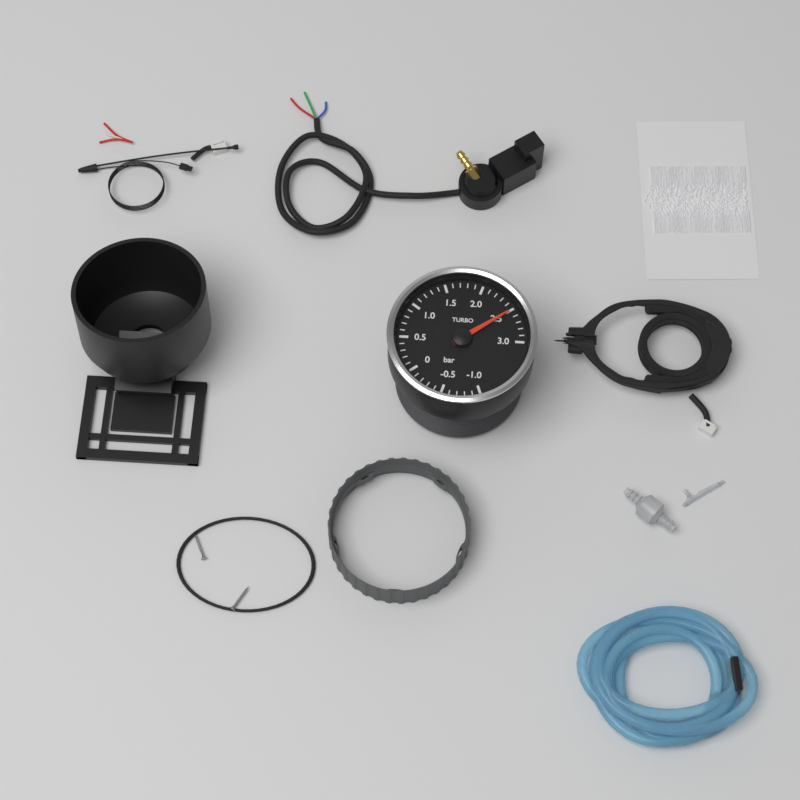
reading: 2.5 bar
